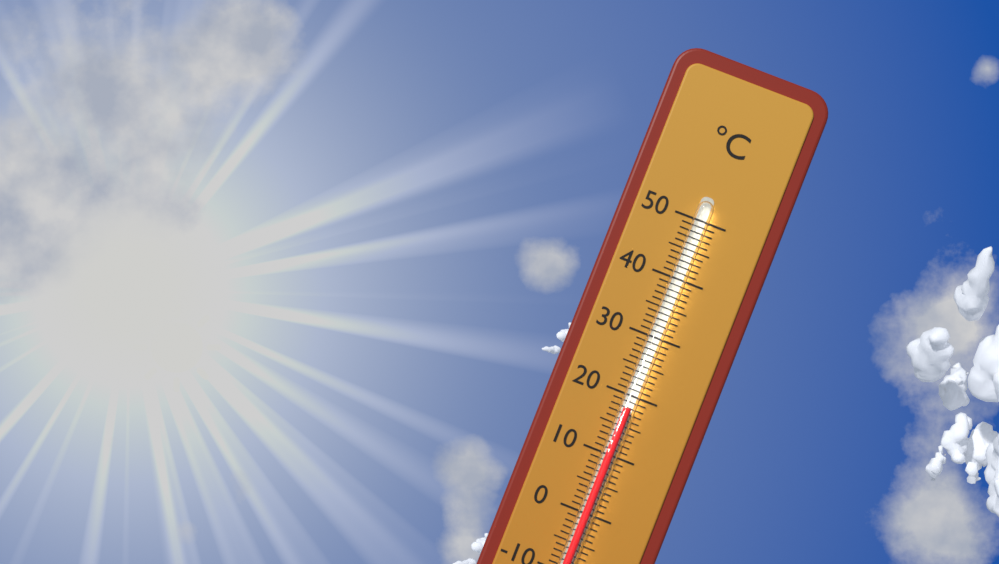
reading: 18 °C
